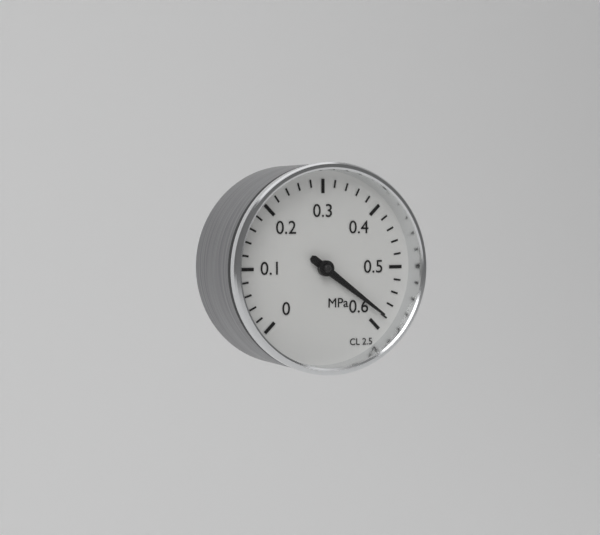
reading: 0.58 MPa
